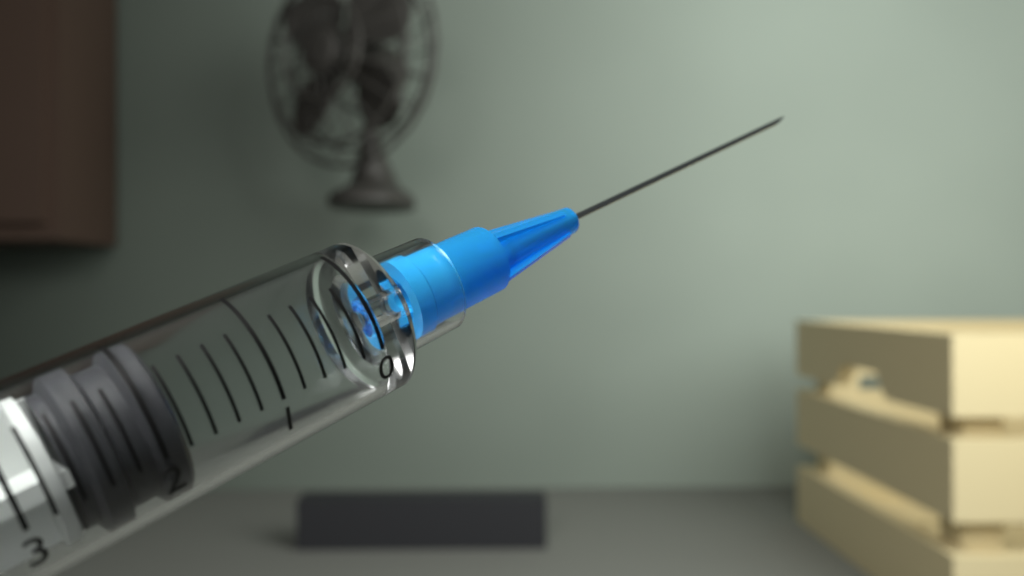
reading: 1.8 ml
